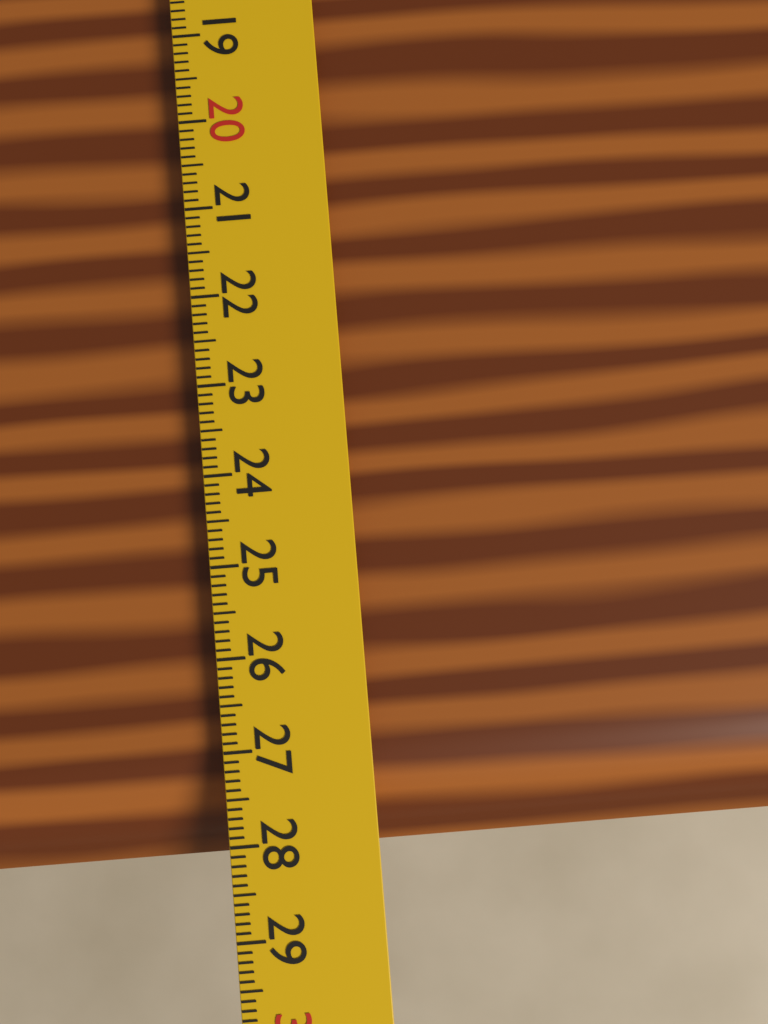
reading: 28.2 cm
